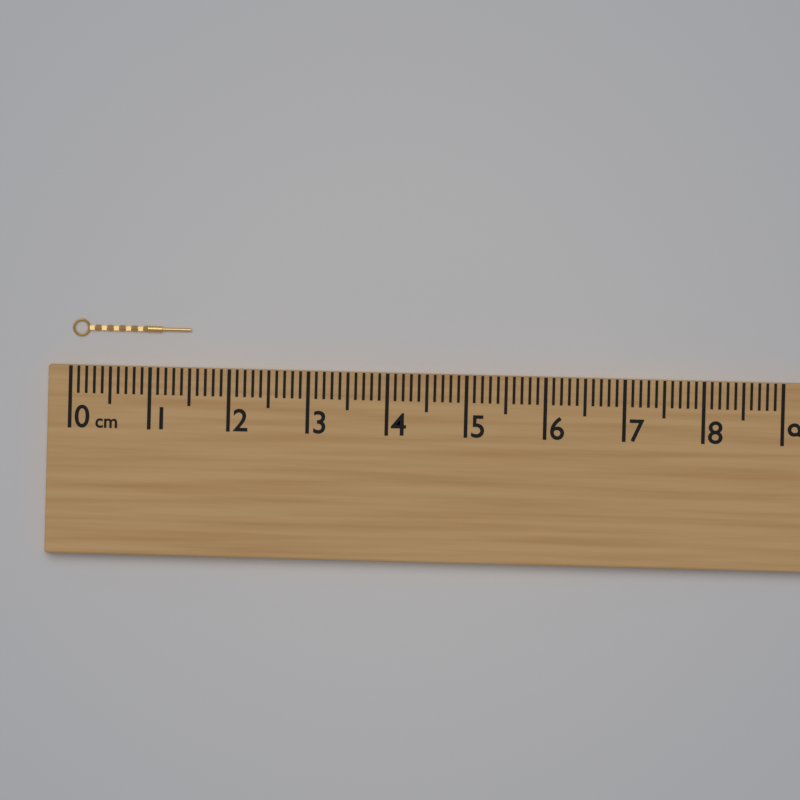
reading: 1.5 cm
